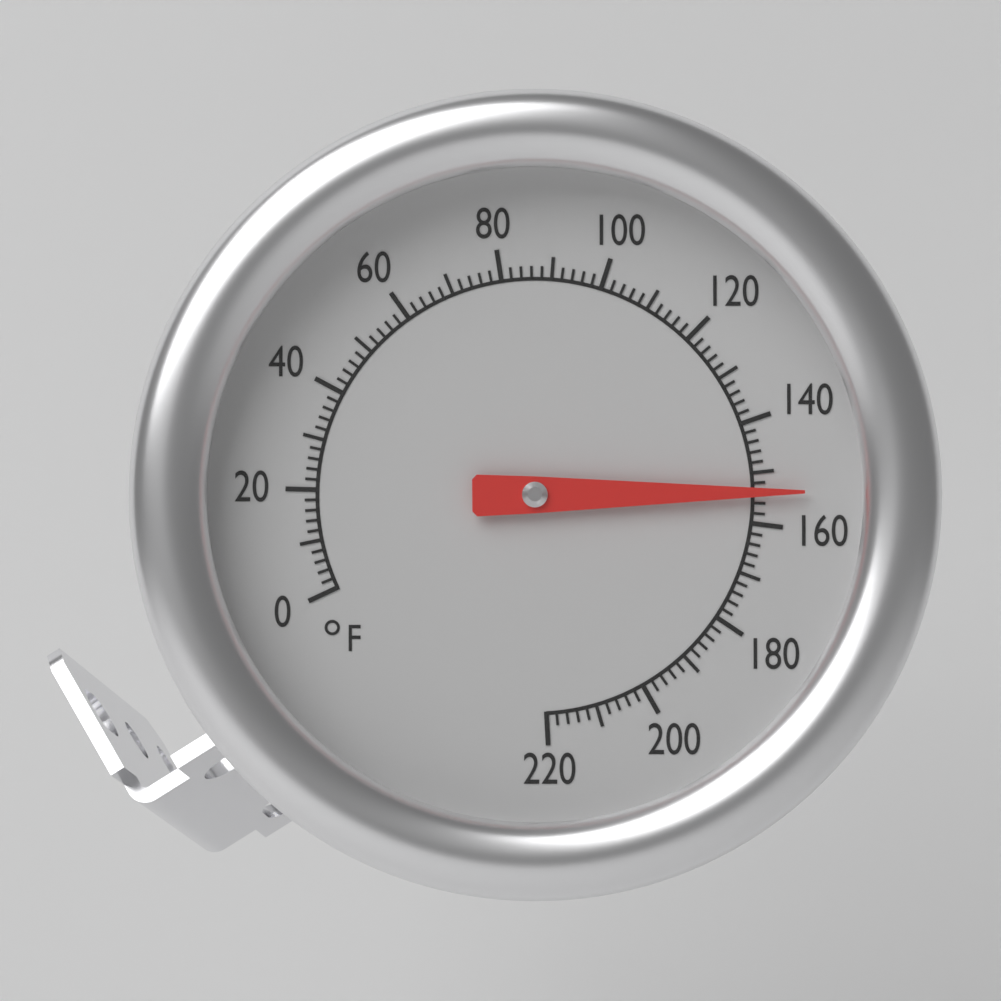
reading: 154 °F
